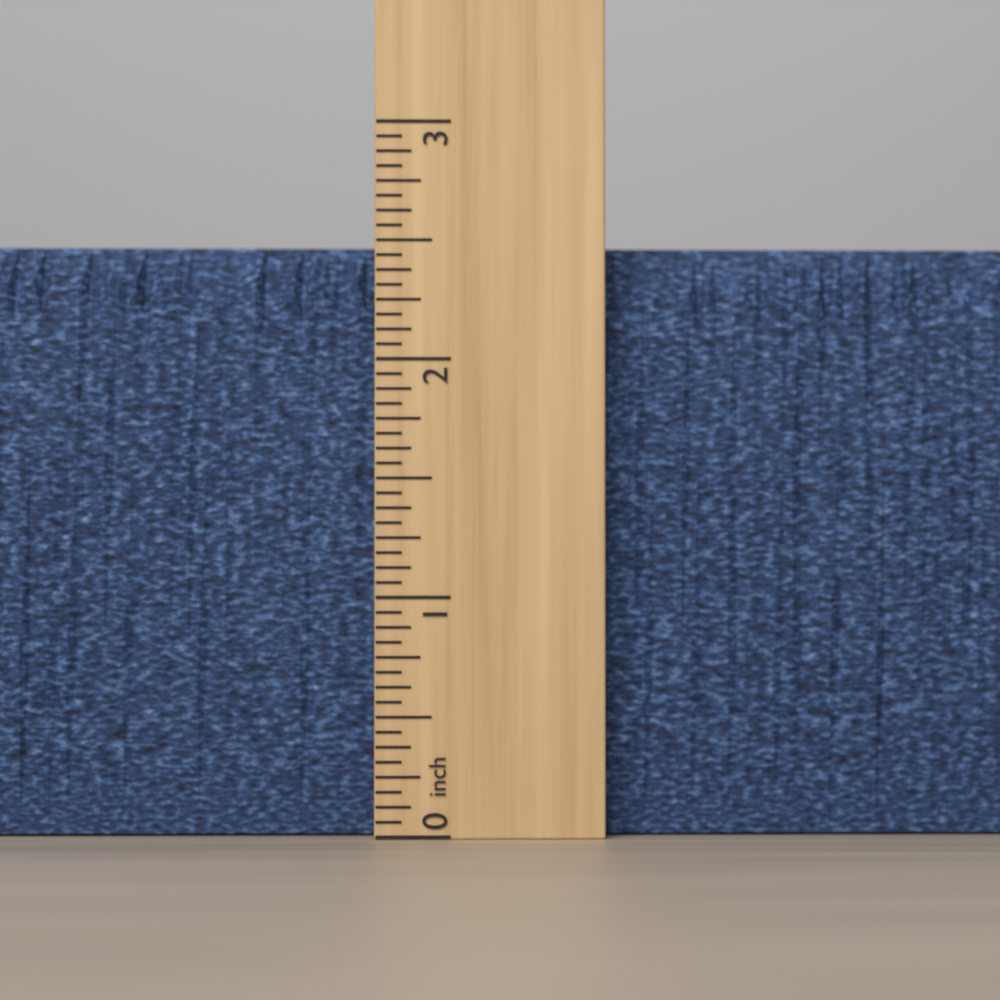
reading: 2.5000 inch
